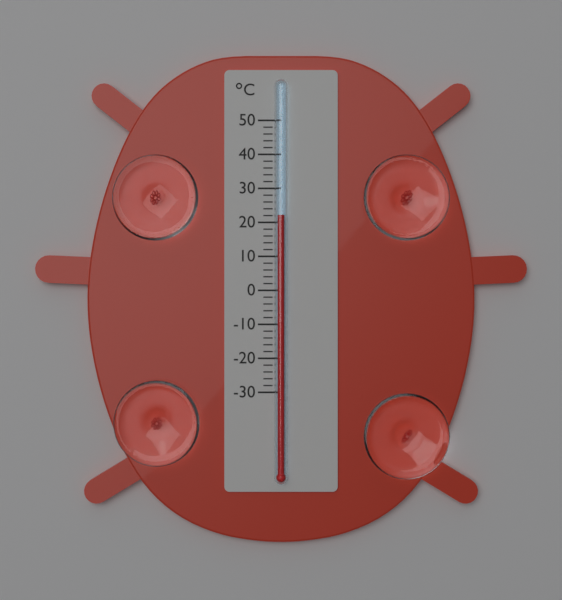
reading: 22 °C
